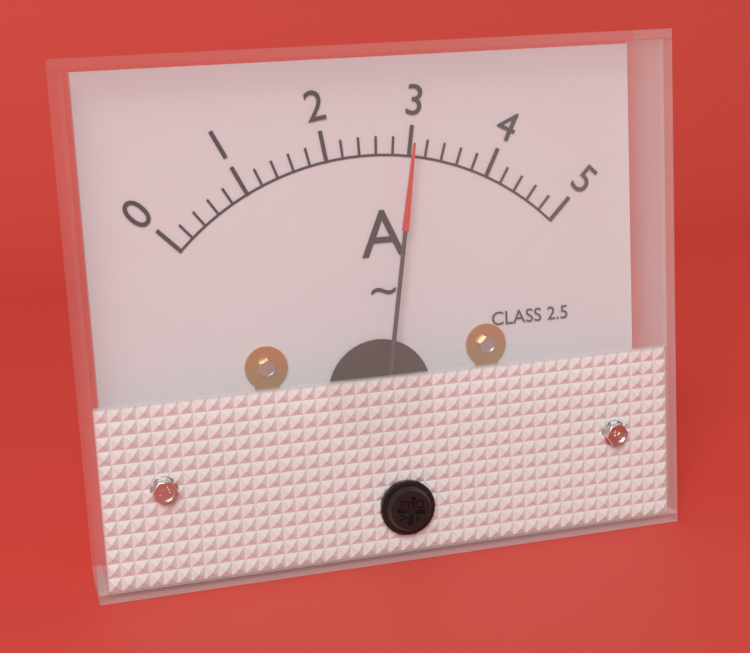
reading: 3.0 A
